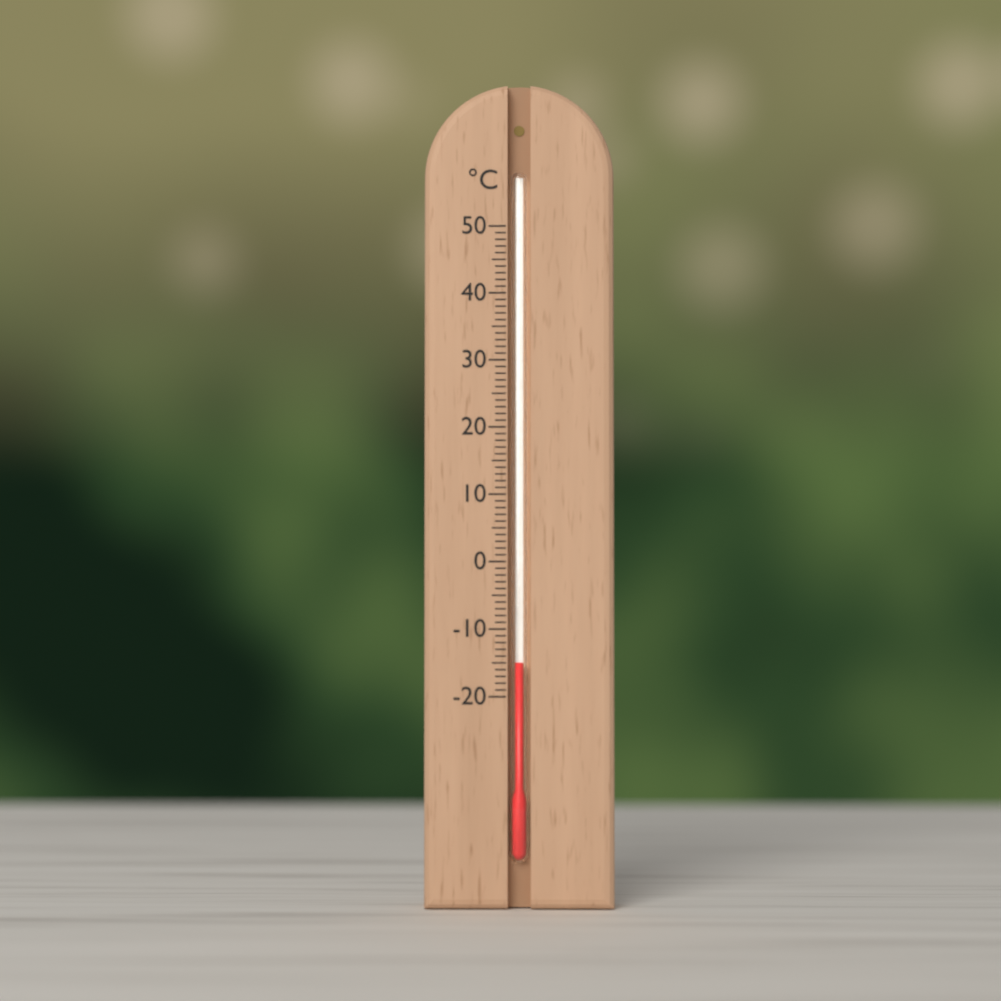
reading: -15 °C
